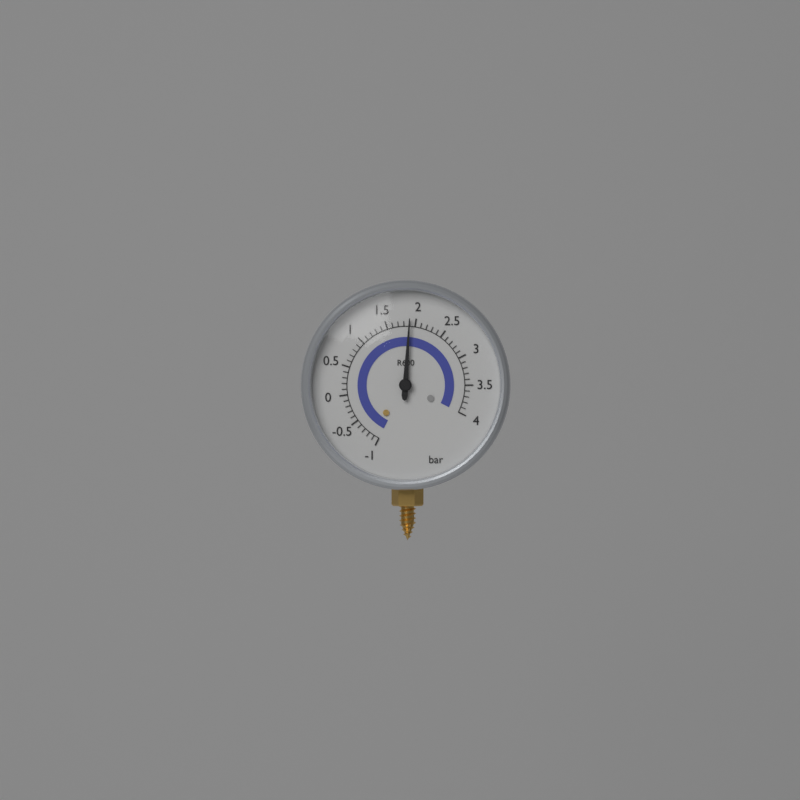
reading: 1.9 bar
